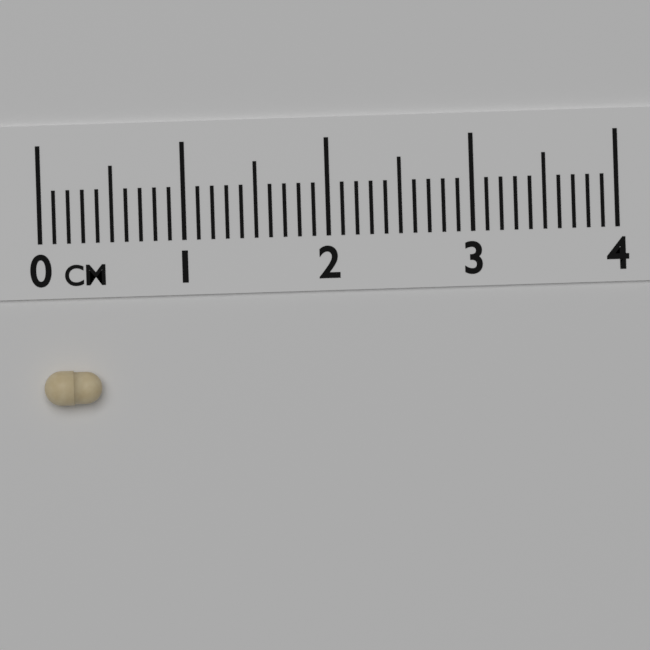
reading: 0.4 cm
